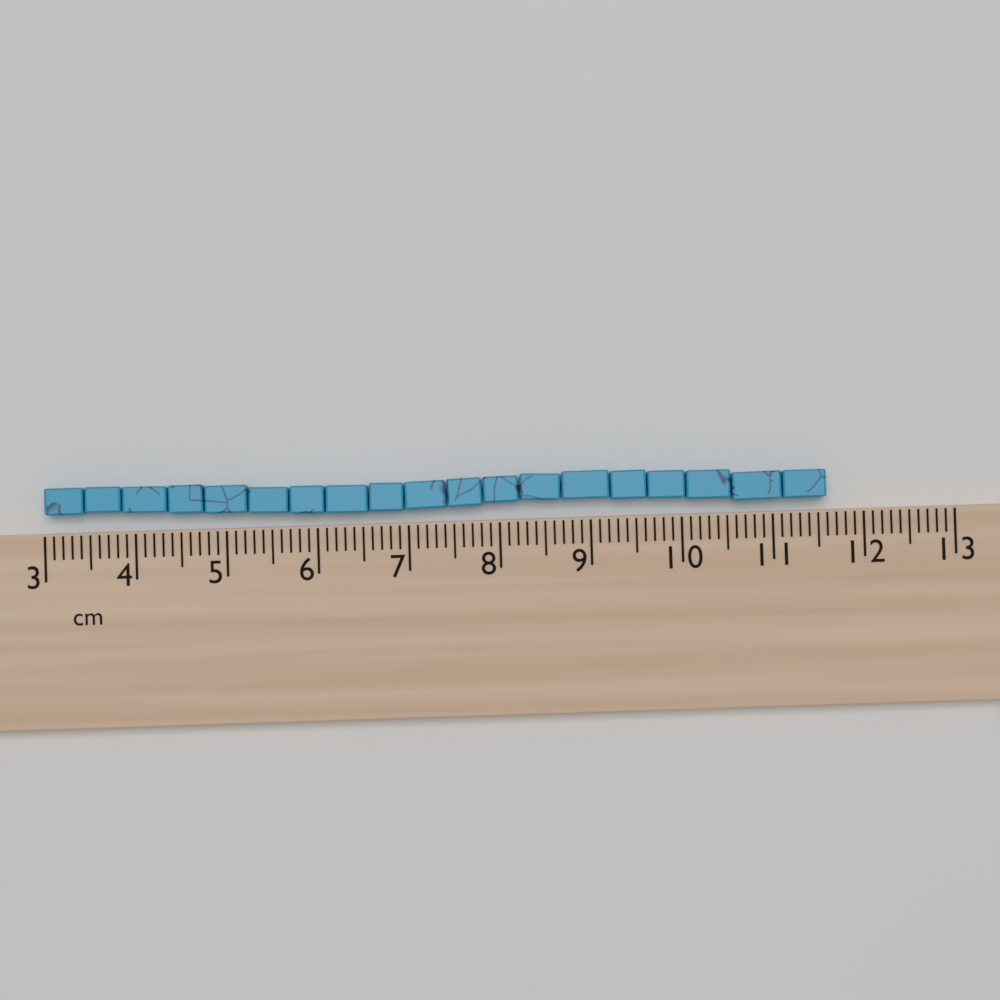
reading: 11.6 cm
